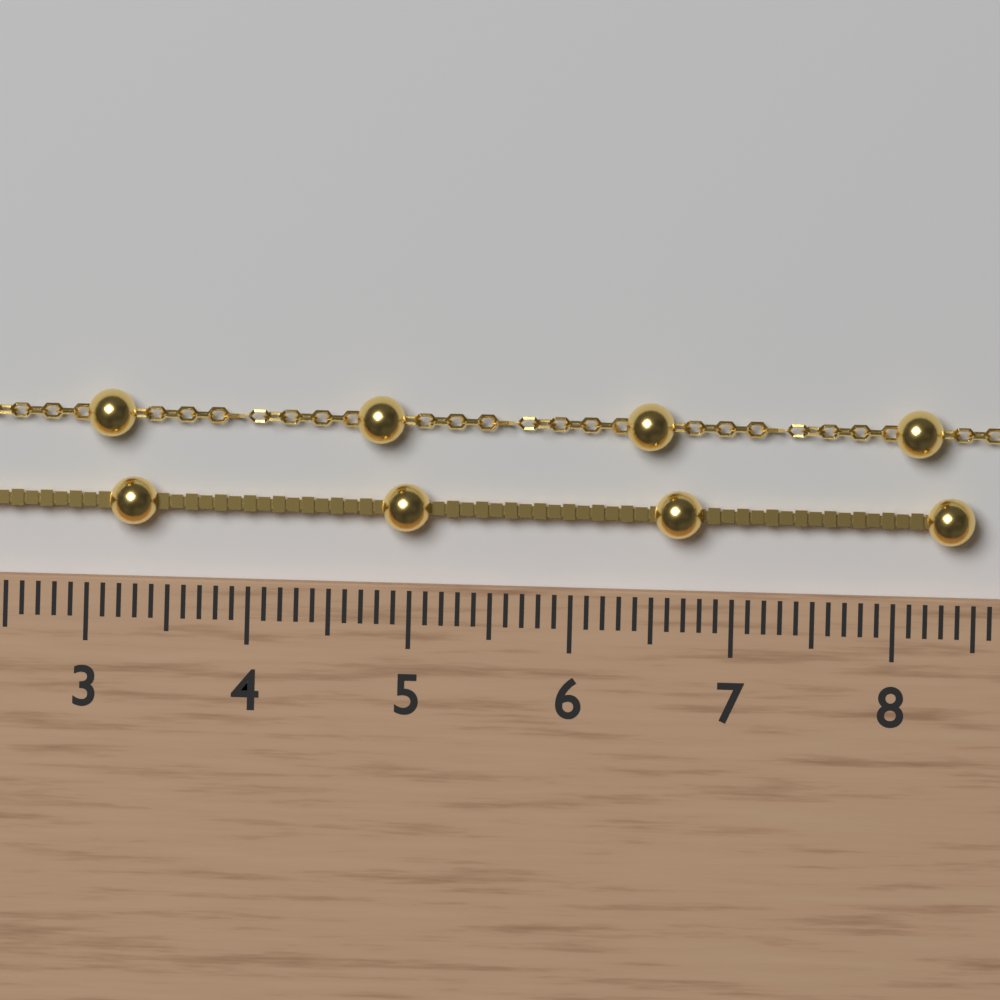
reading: 8.5 cm
